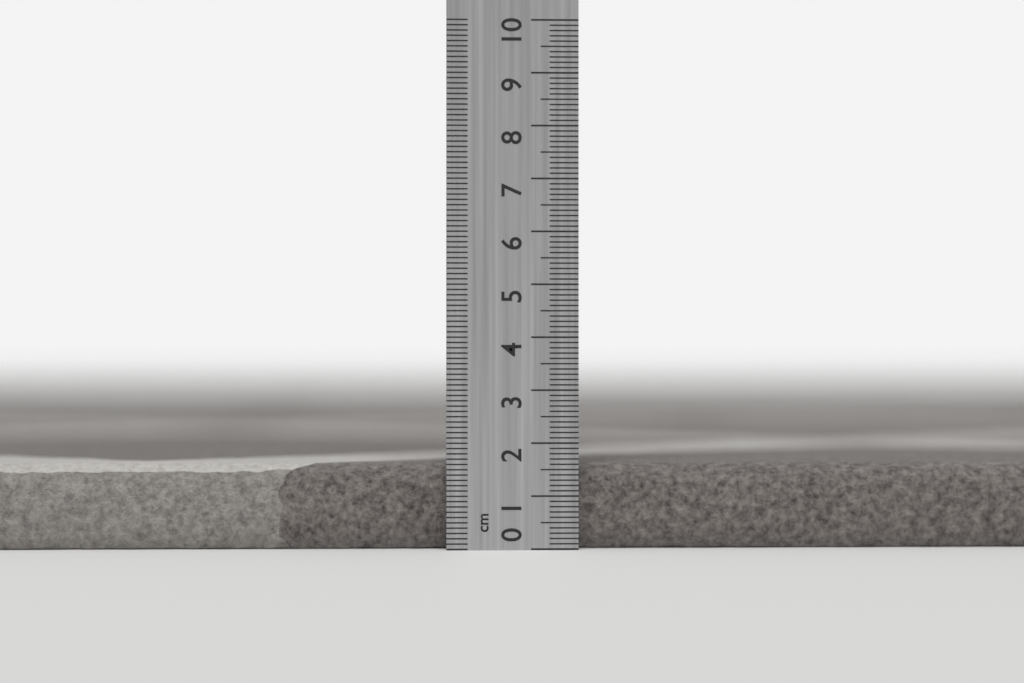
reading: 1.6 cm
